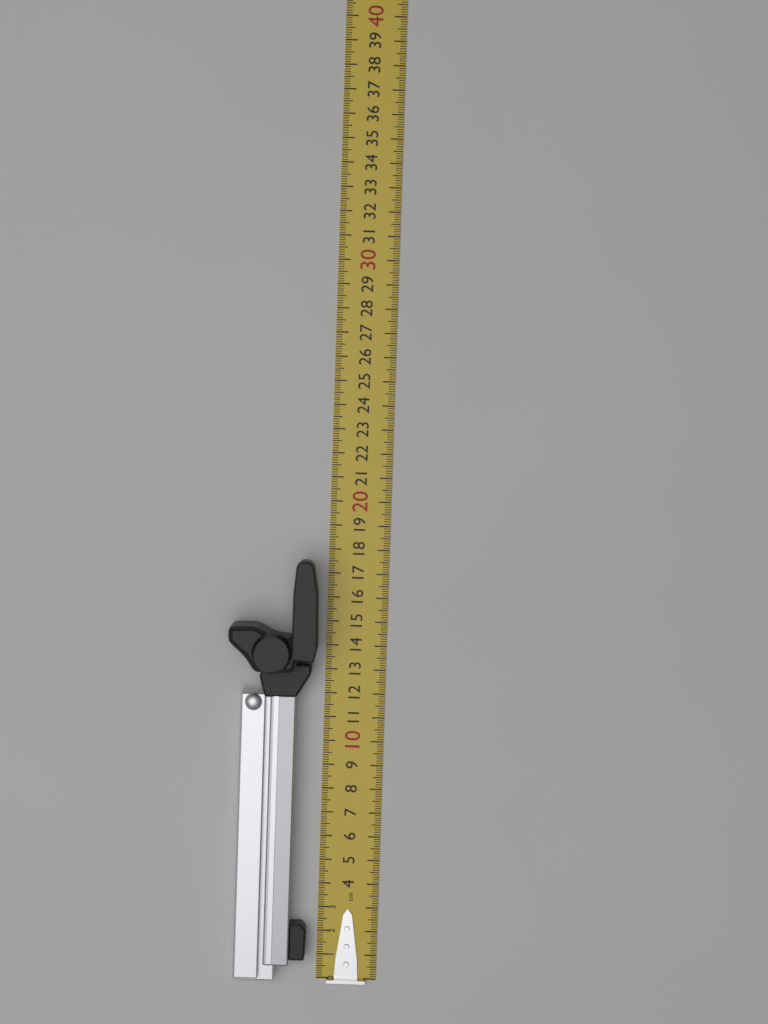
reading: 17.6 cm
